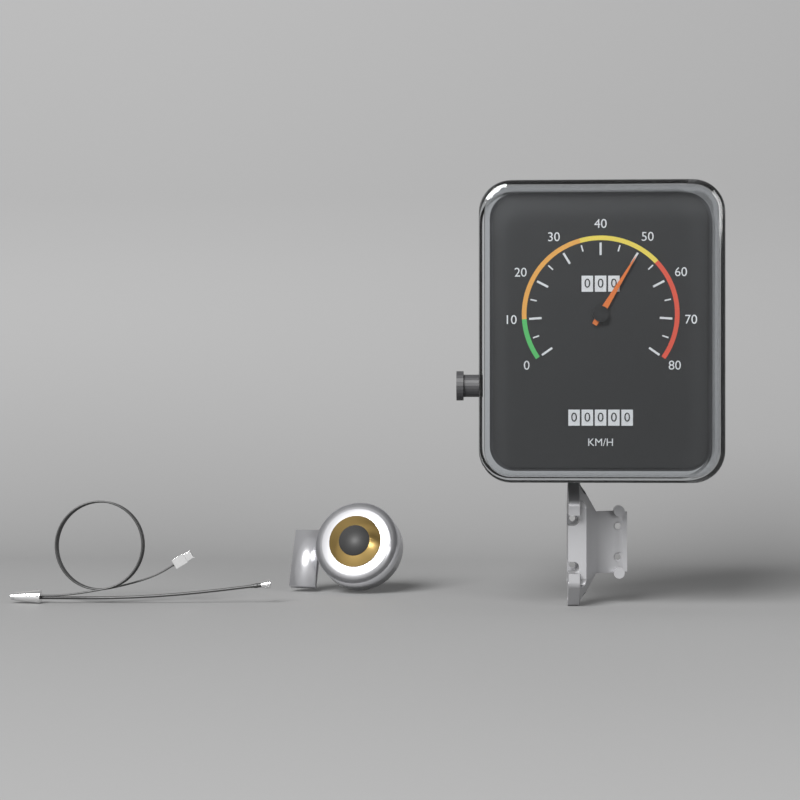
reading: 50 km/h
